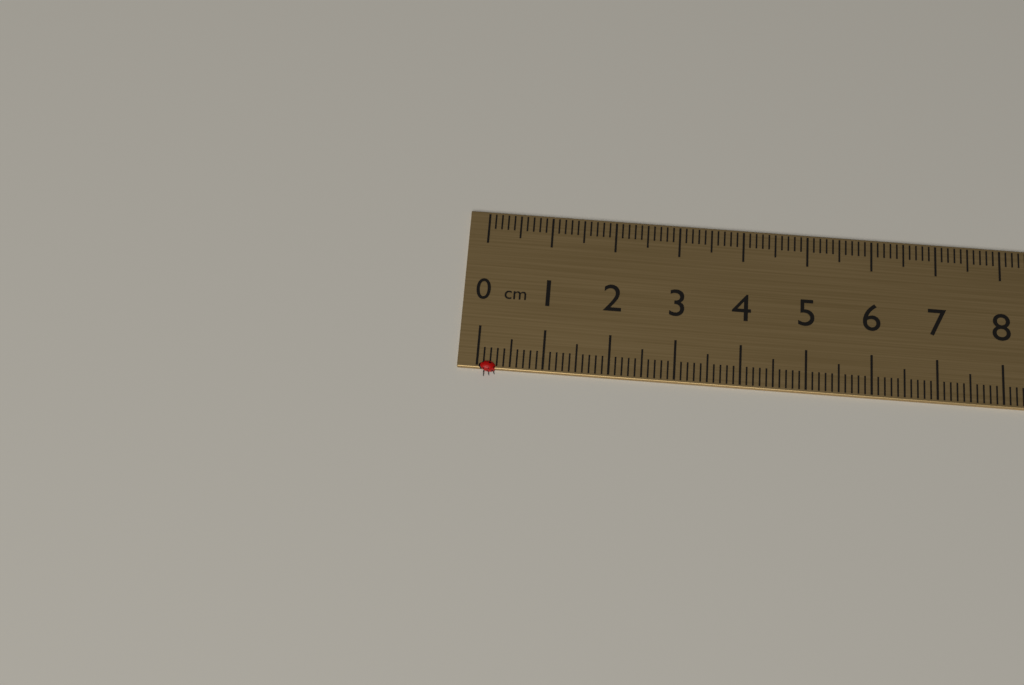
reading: 0.3 cm
